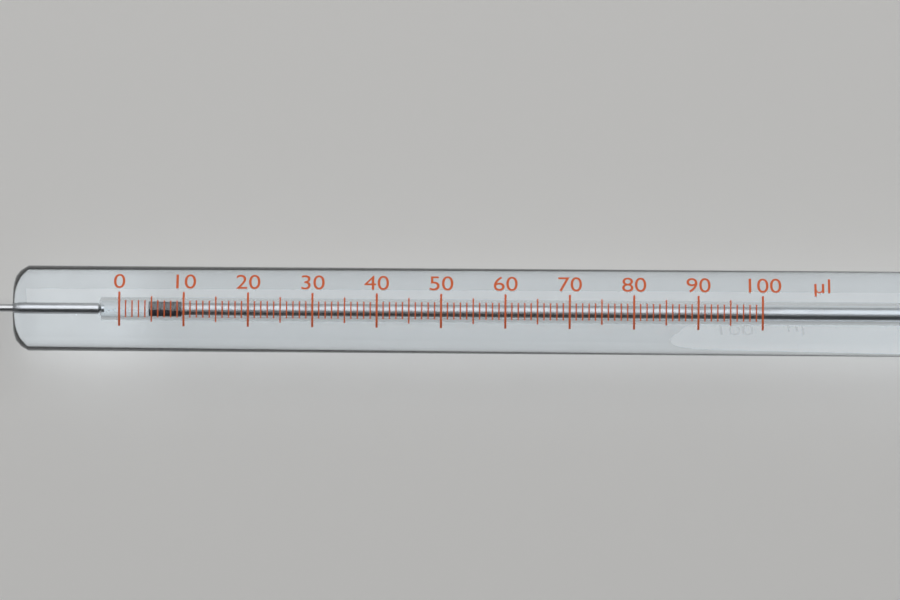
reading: 5 µl
